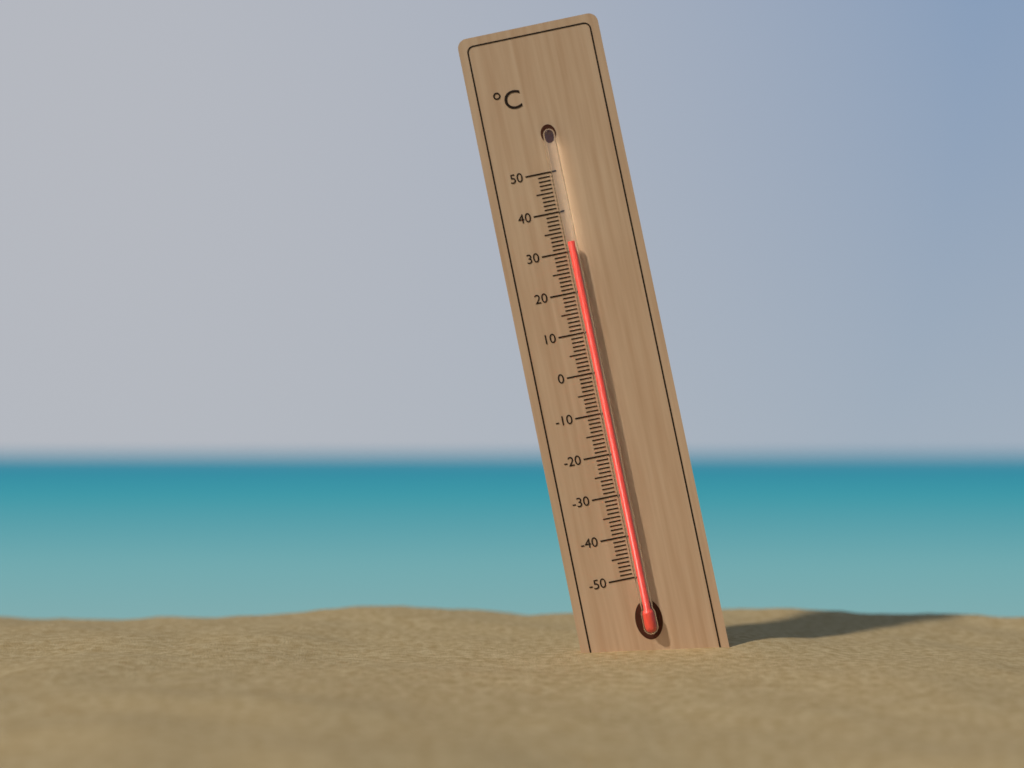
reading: 32 °C
